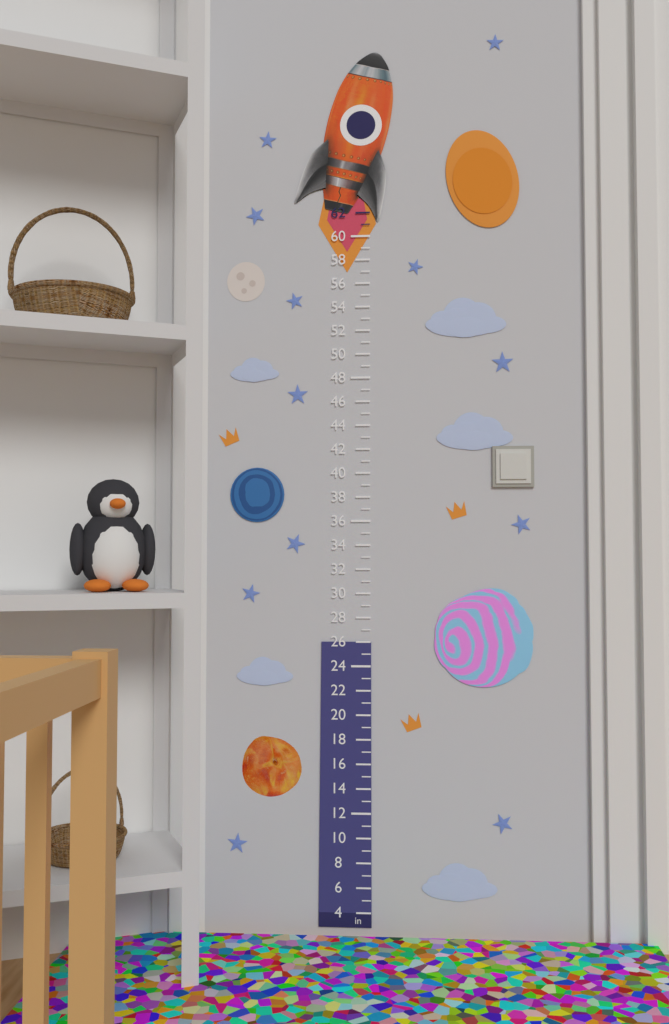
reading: 26 in
